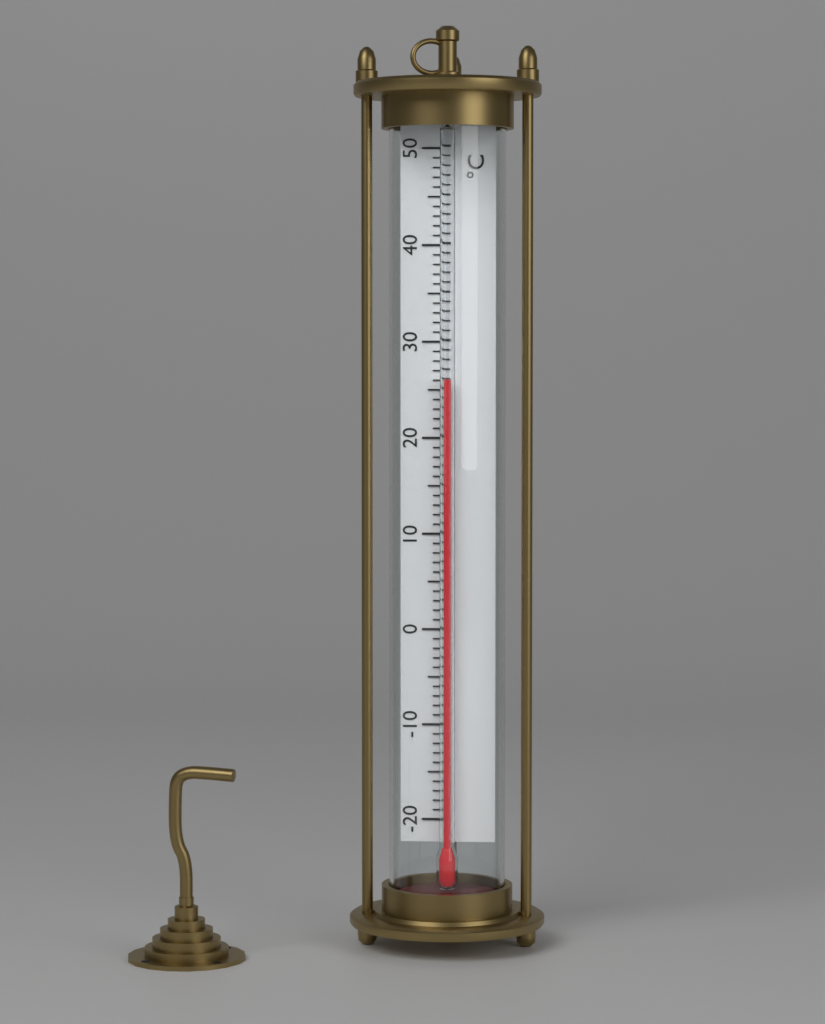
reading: 26 °C
